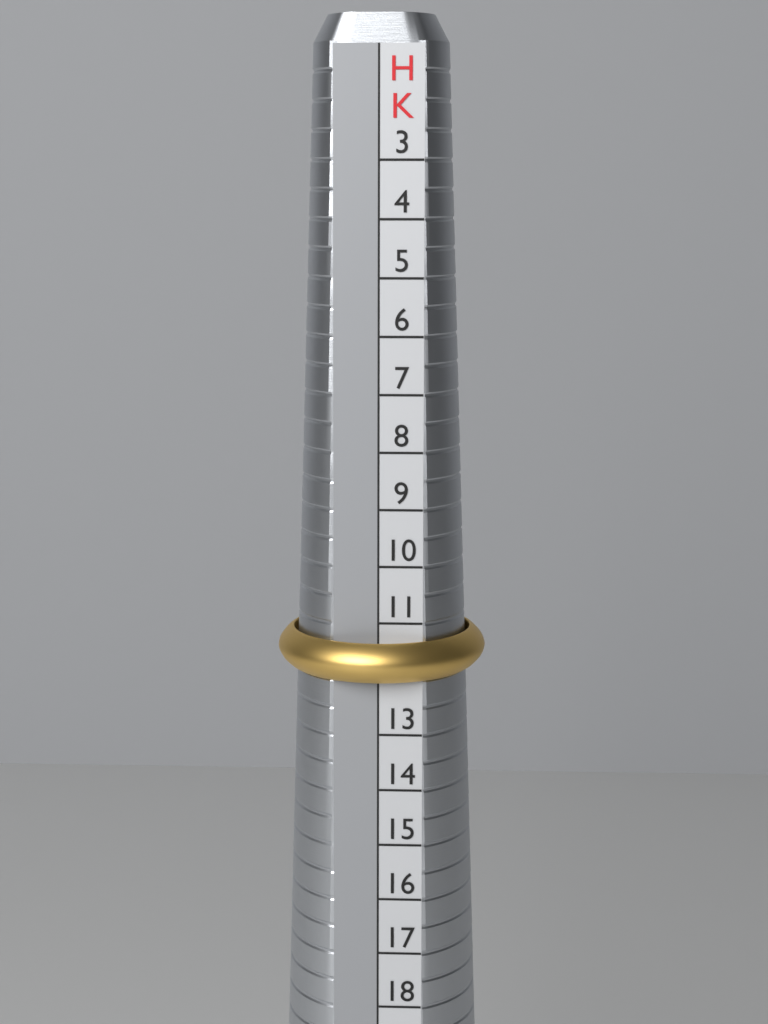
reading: 12 HK
